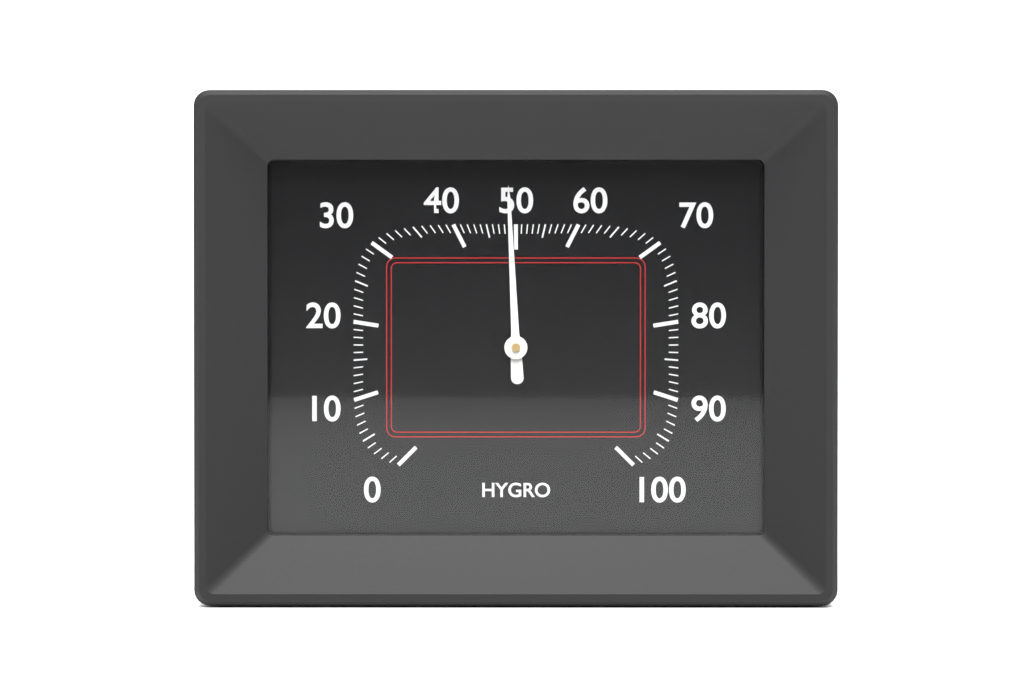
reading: 49 %
